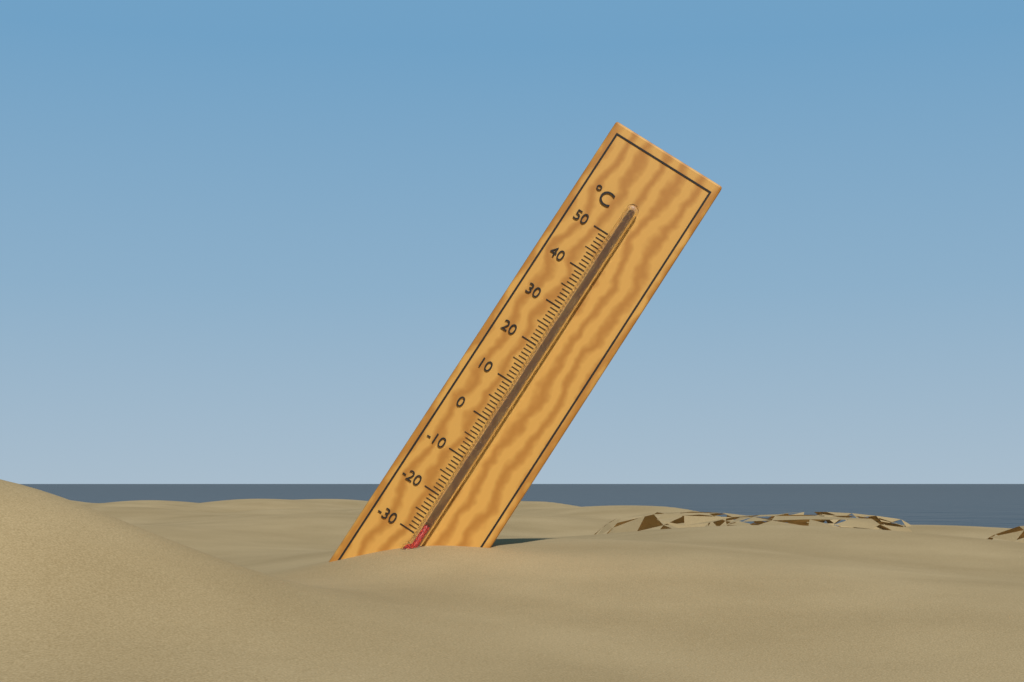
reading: -27 °C
